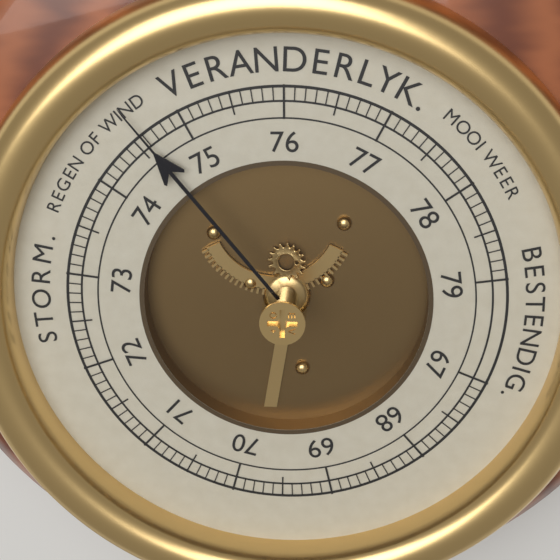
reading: 74.6 (no unit)
